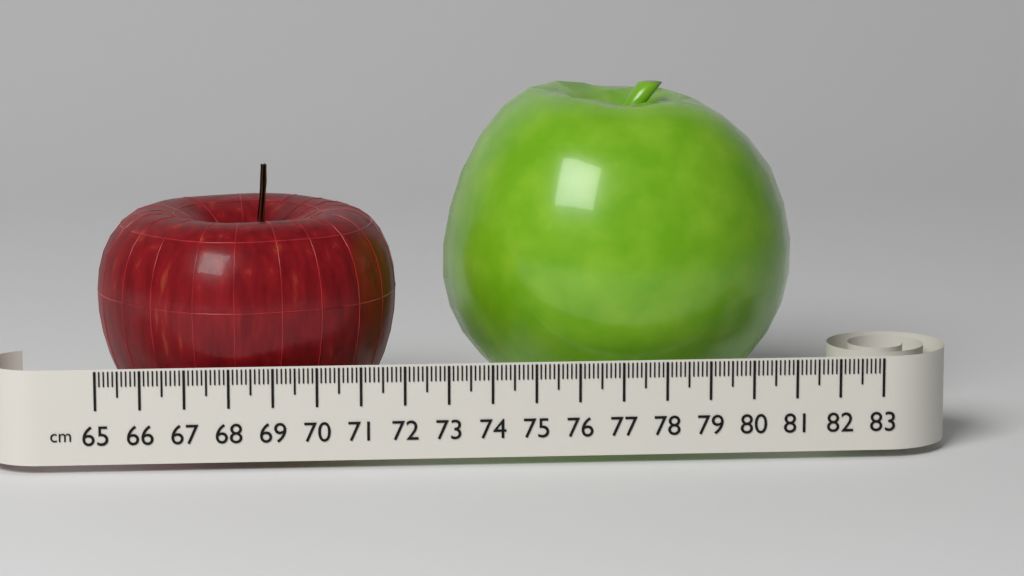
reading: 72.0 cm
